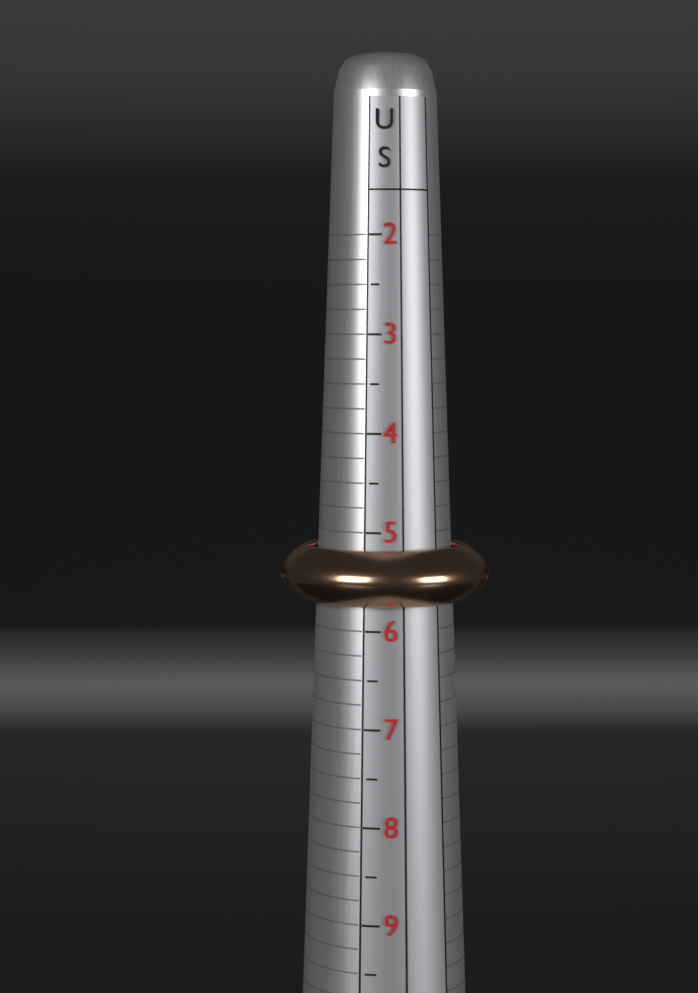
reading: 5.75 US
